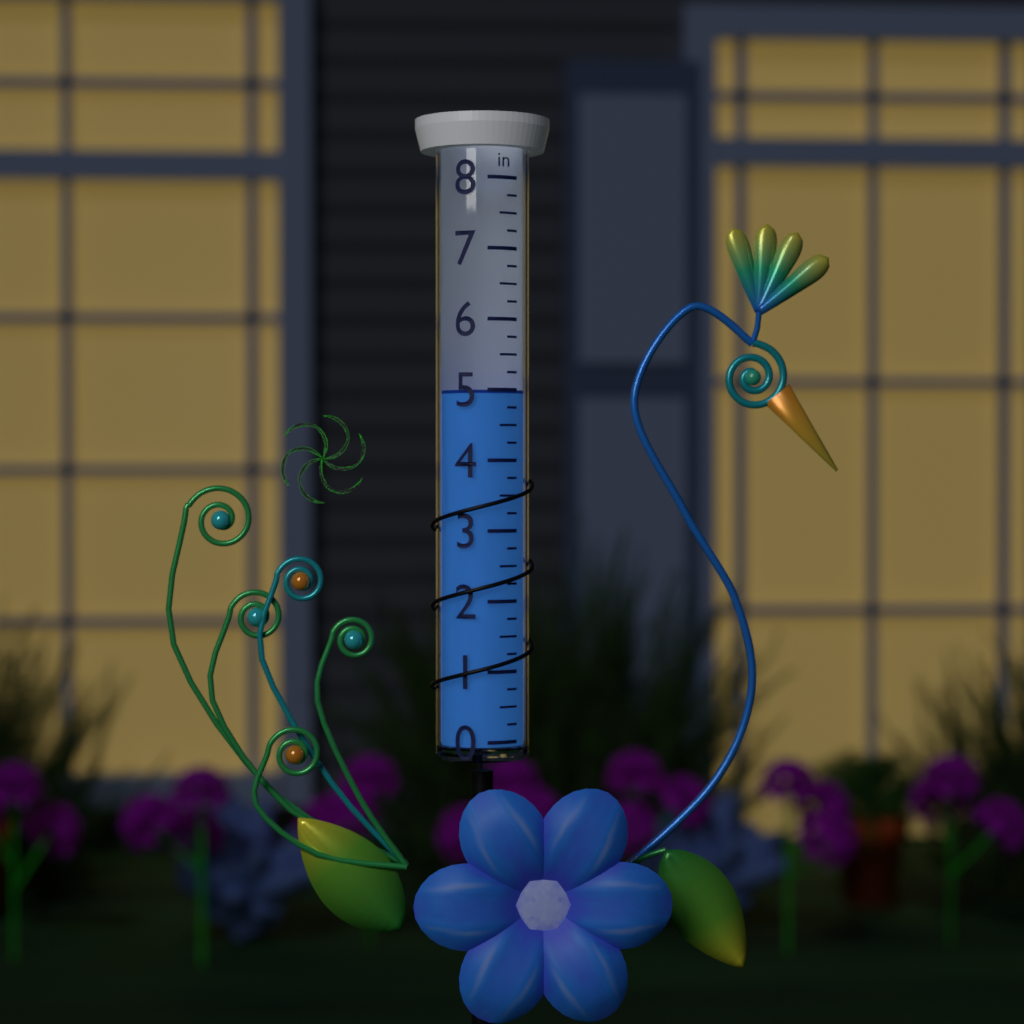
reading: 5.00 in
